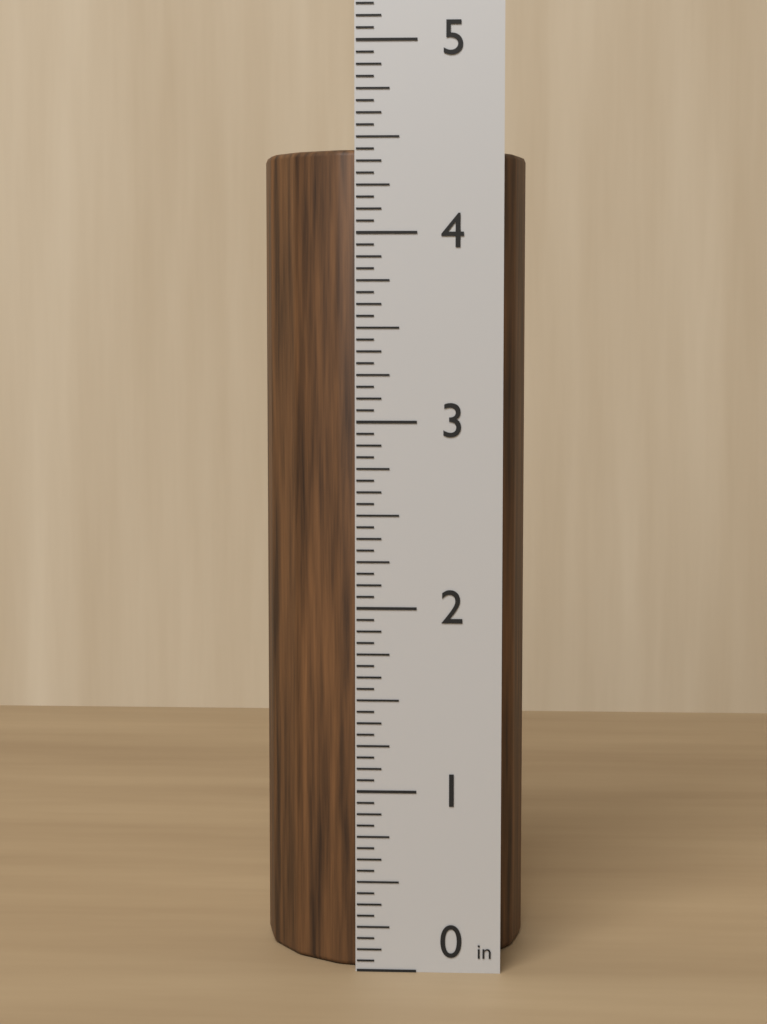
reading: 4.4375 in
